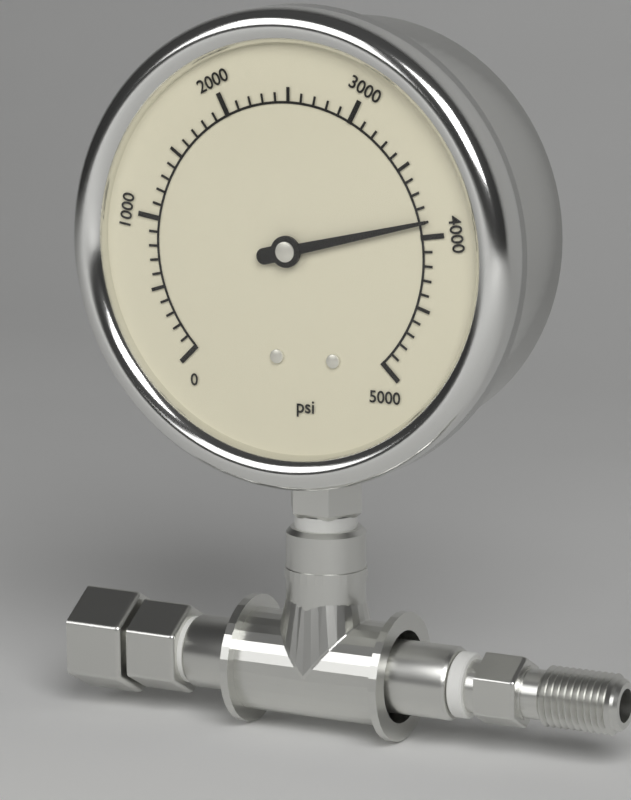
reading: 3900 psi
